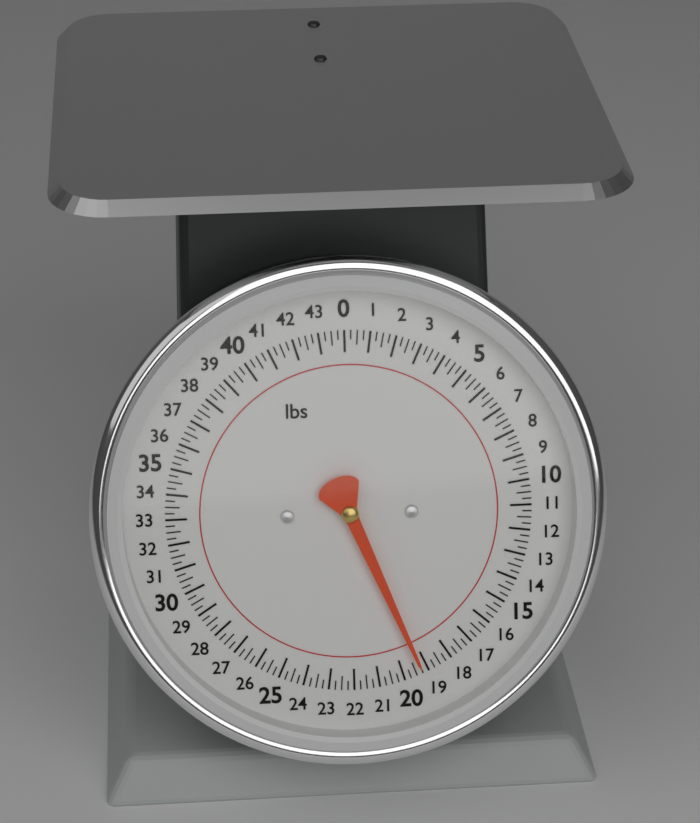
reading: 19.25 lbs
